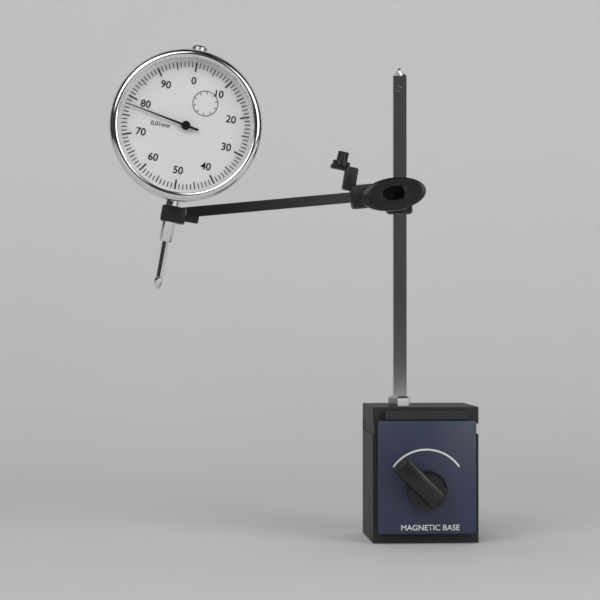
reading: 0.78 mm
